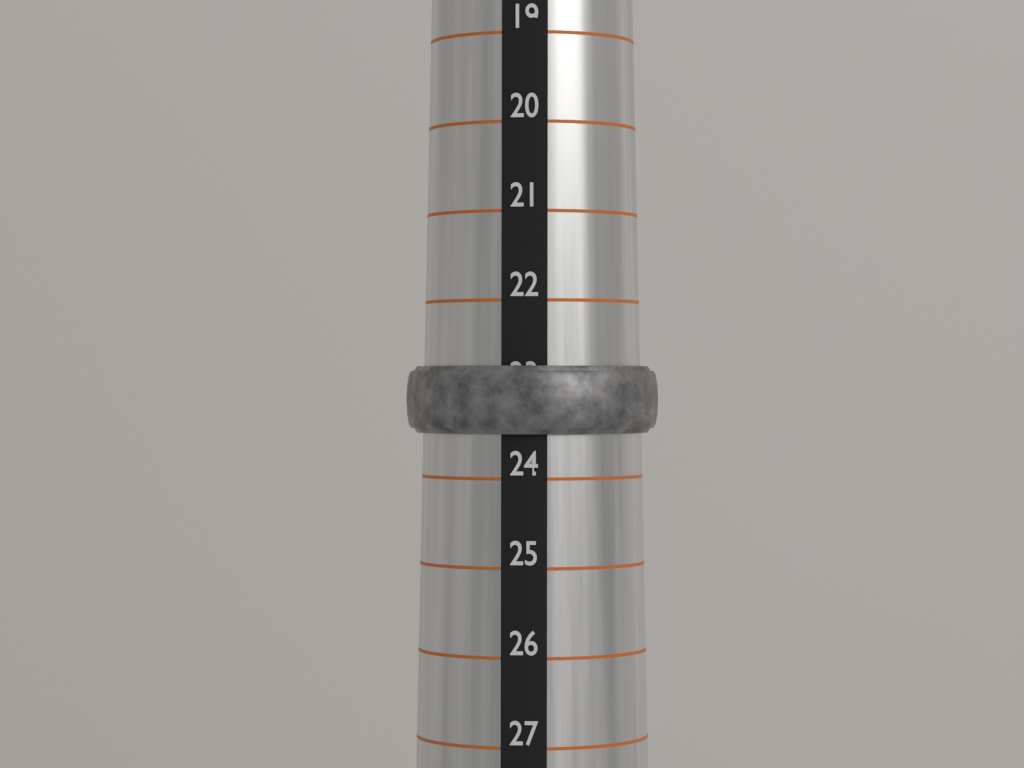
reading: 23.5 (no unit)
